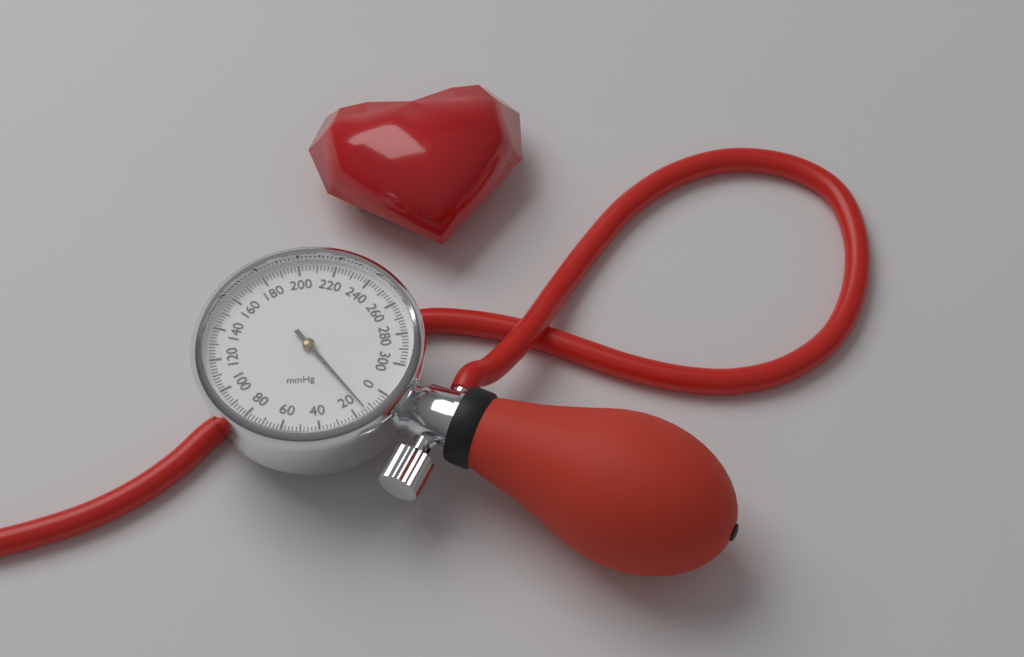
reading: 14 mmHg
